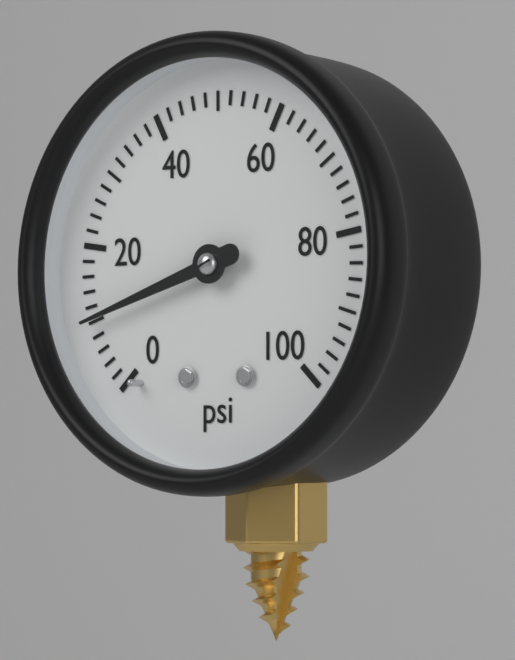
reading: 10 psi
